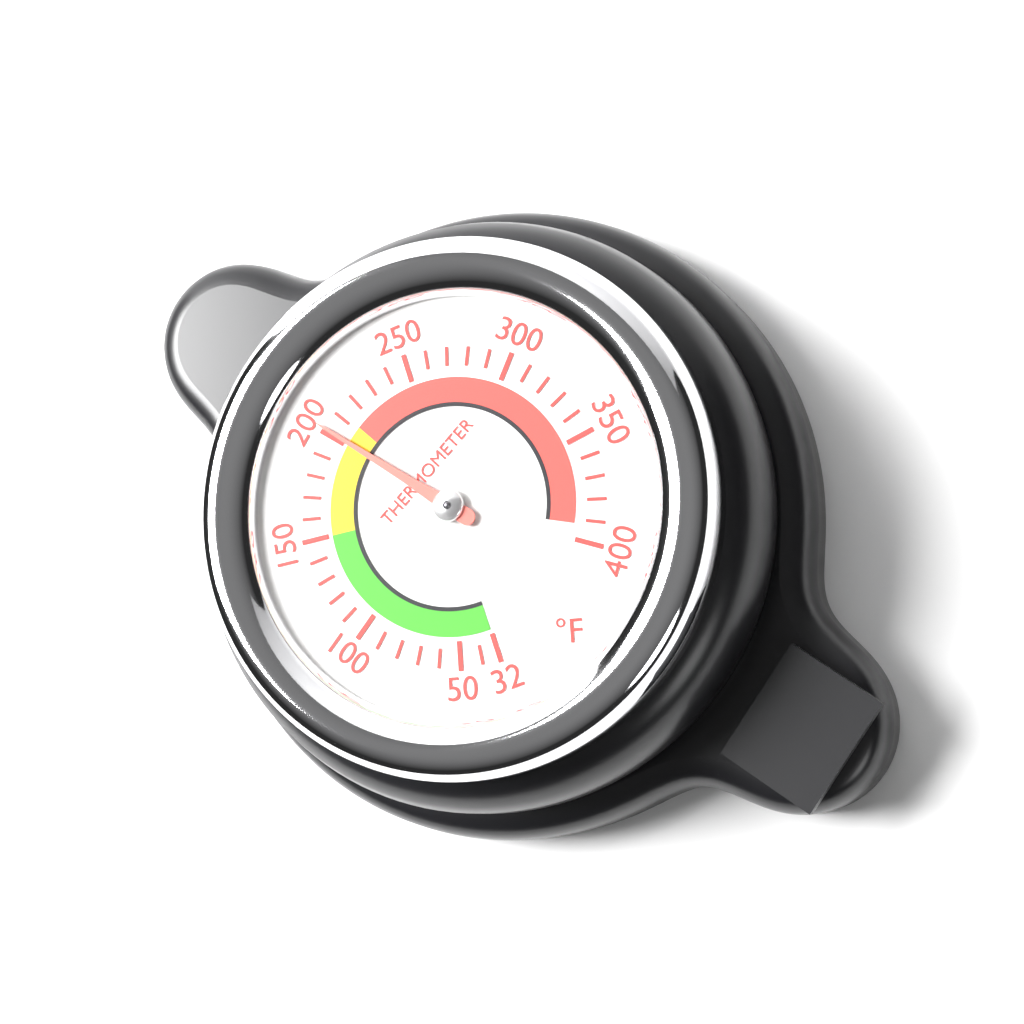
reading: 202 °F
